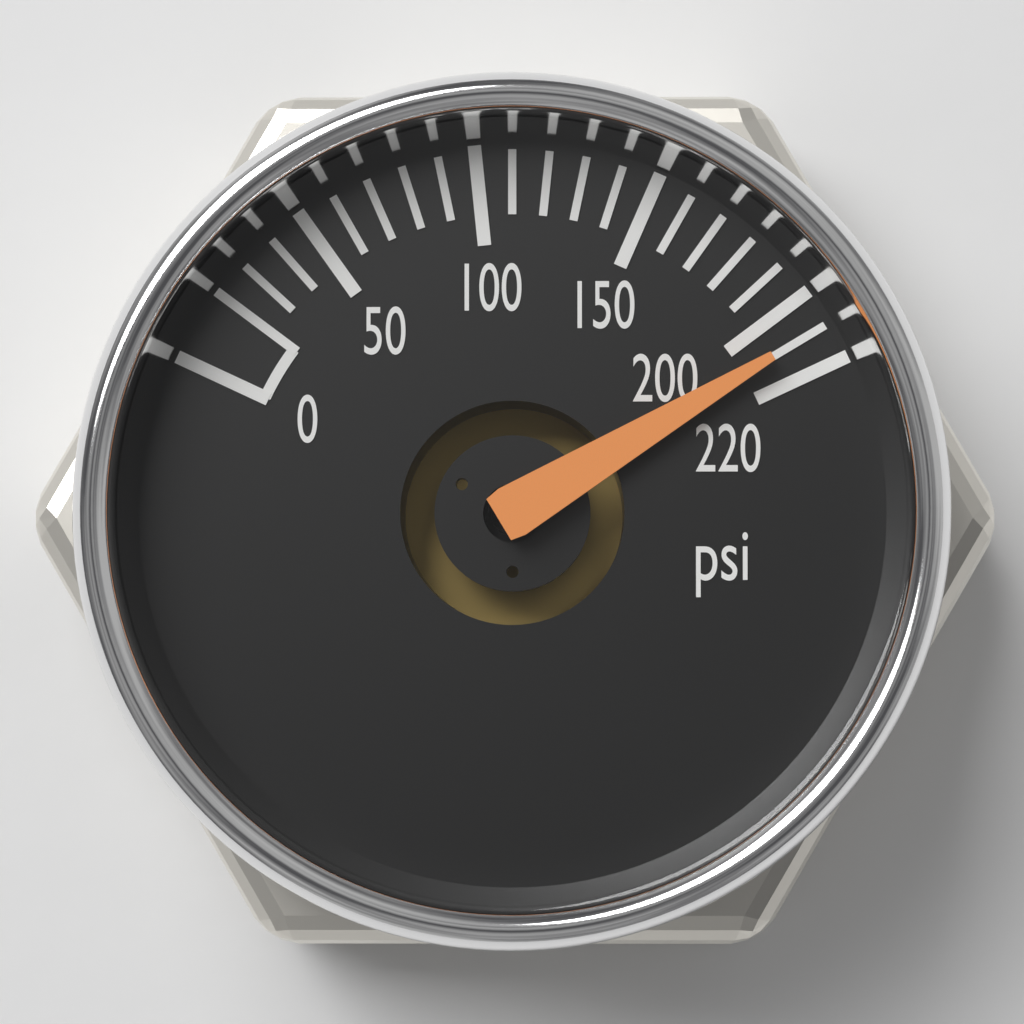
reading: 210 psi
